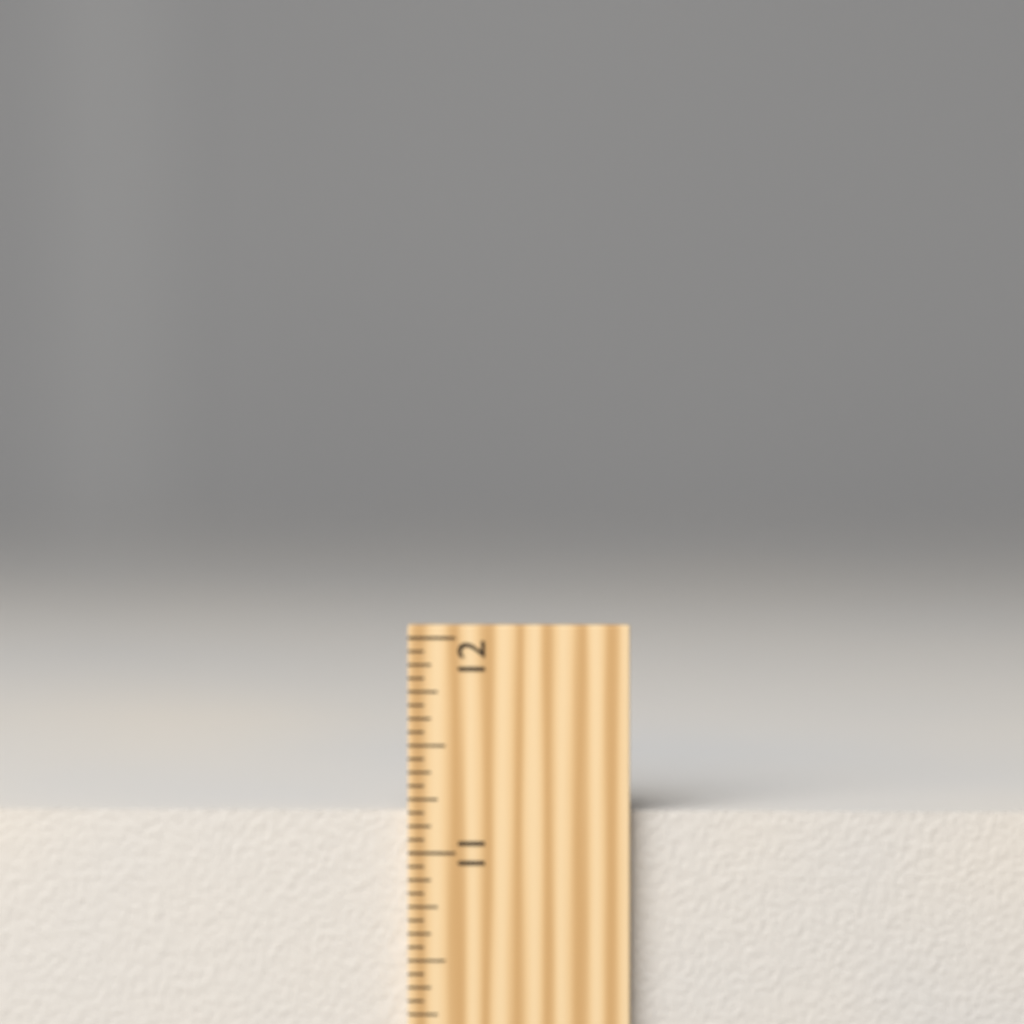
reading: 11.1875 inch
